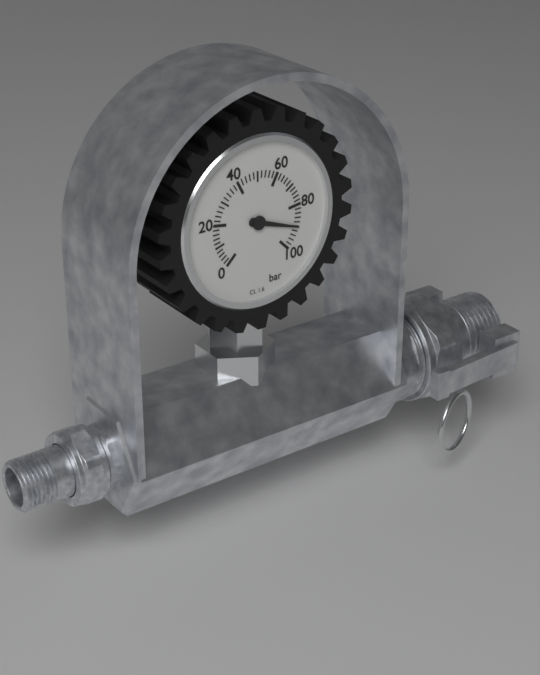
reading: 90 bar
